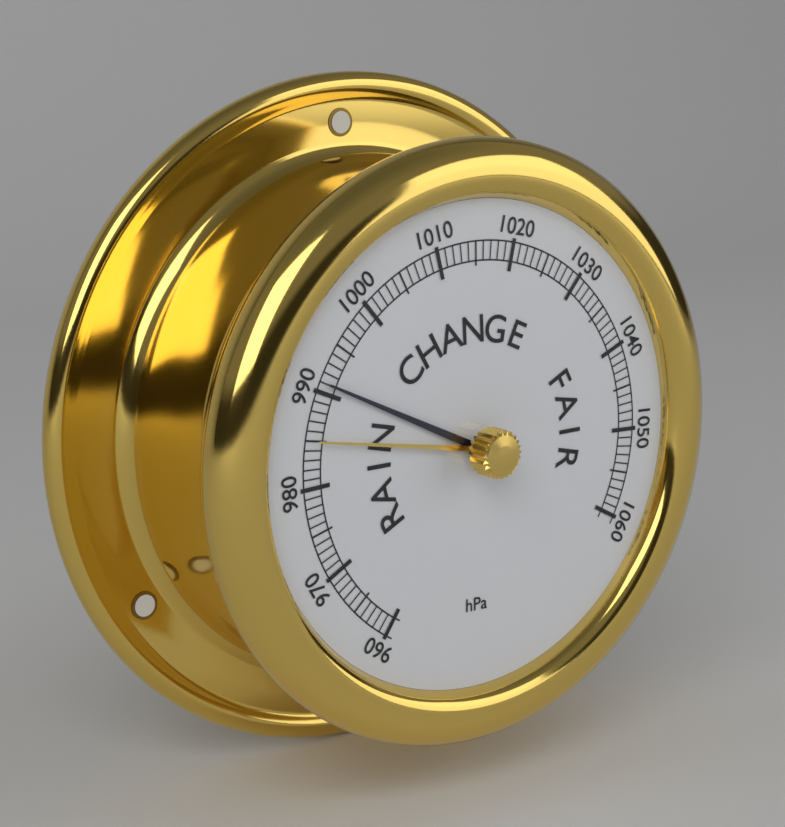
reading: 991 hPa
